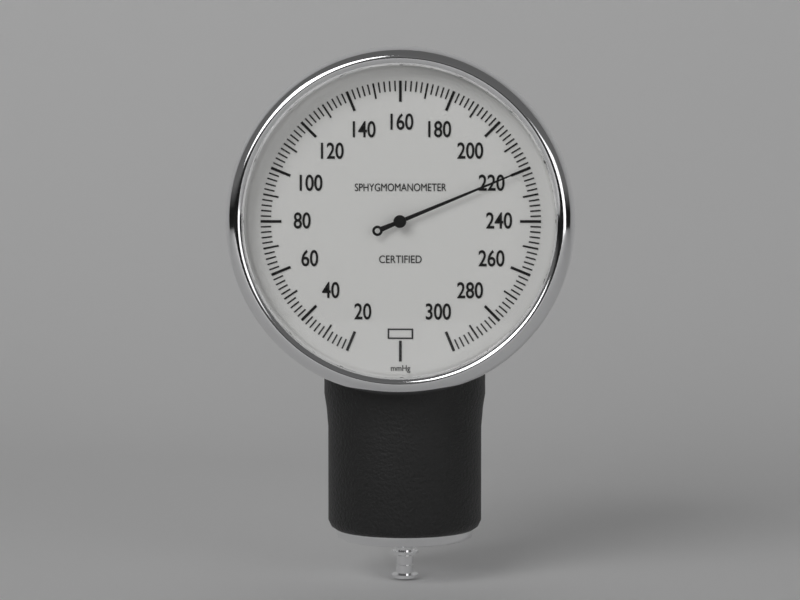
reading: 220 mmHg
